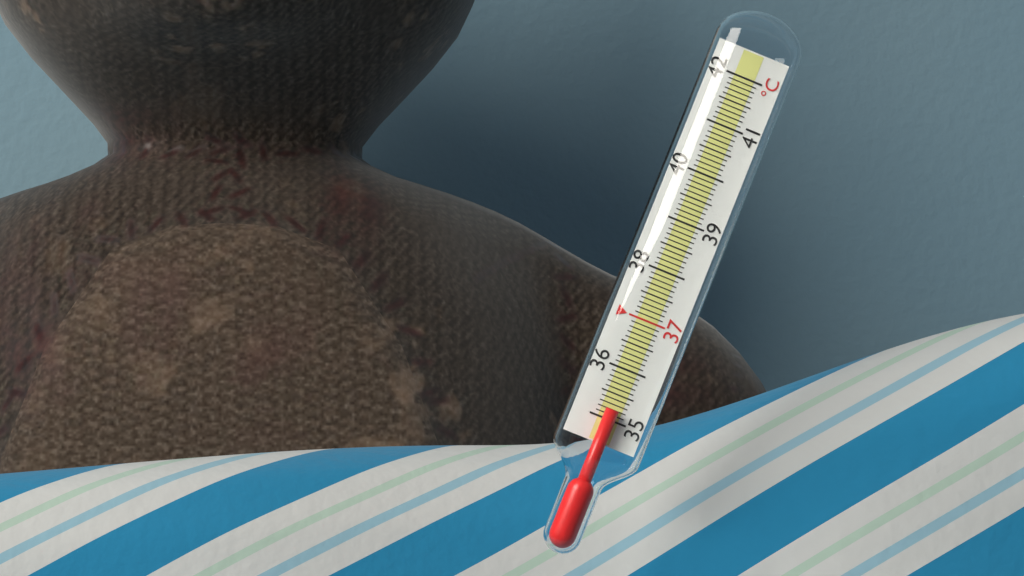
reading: 35.2 °C
